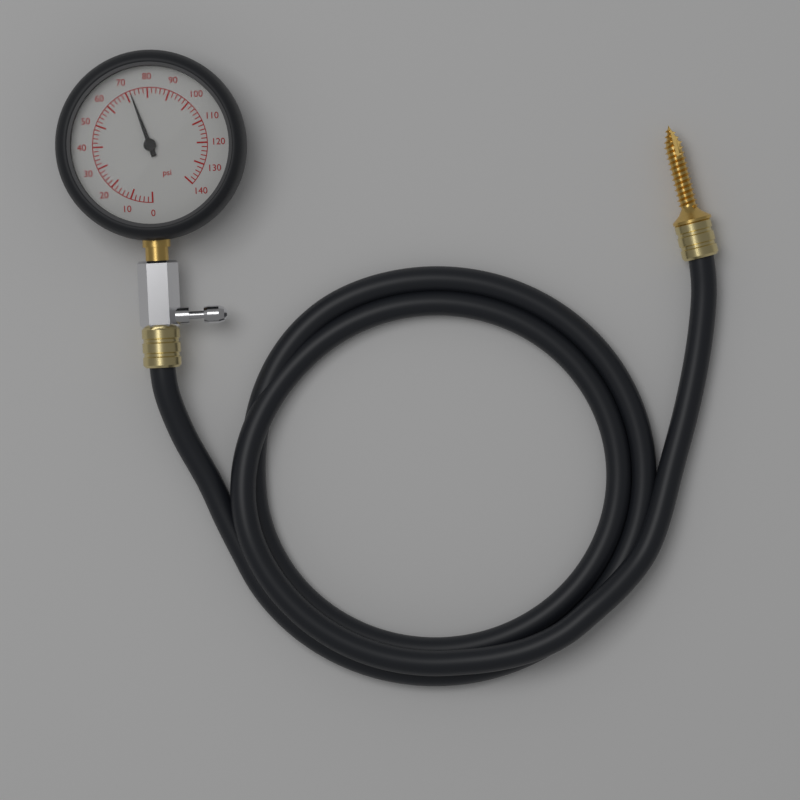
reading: 72 psi
